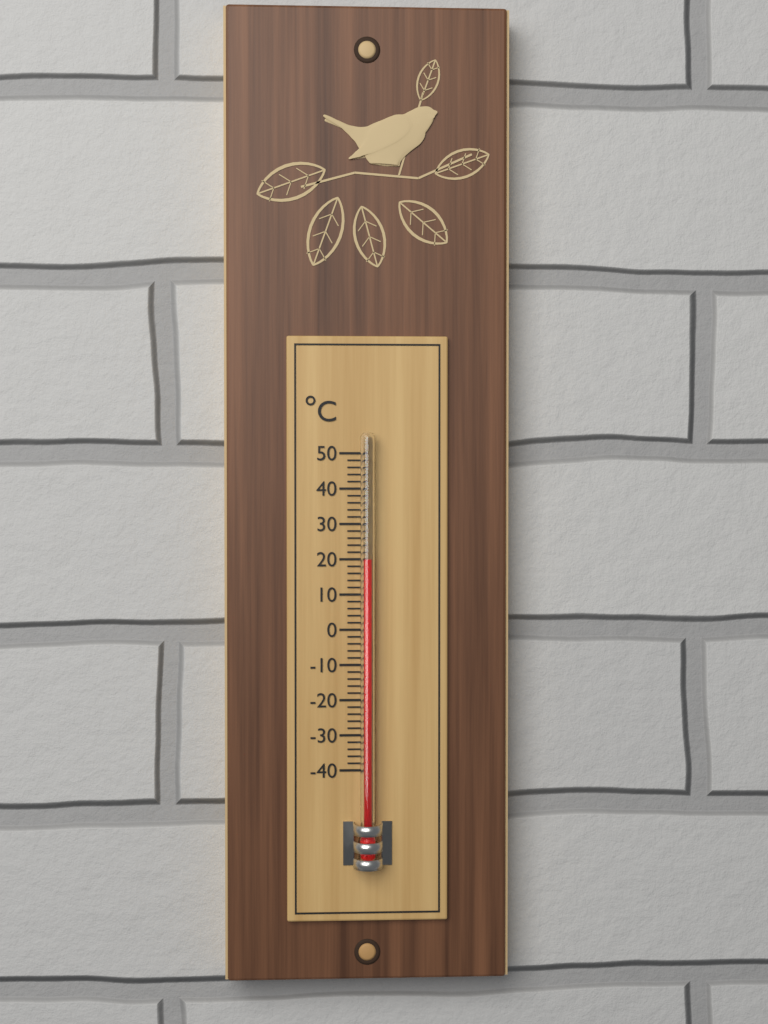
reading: 20 °C
